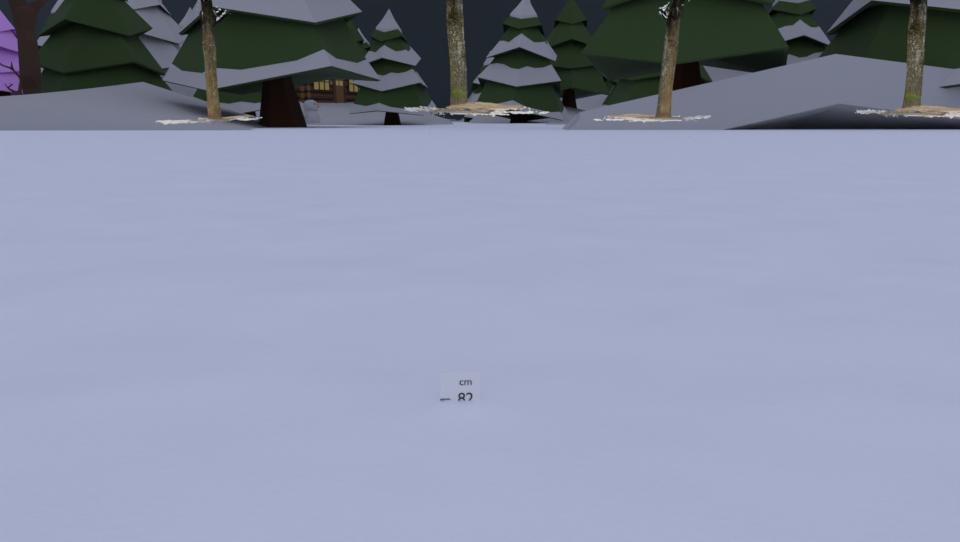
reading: 81.9 cm
